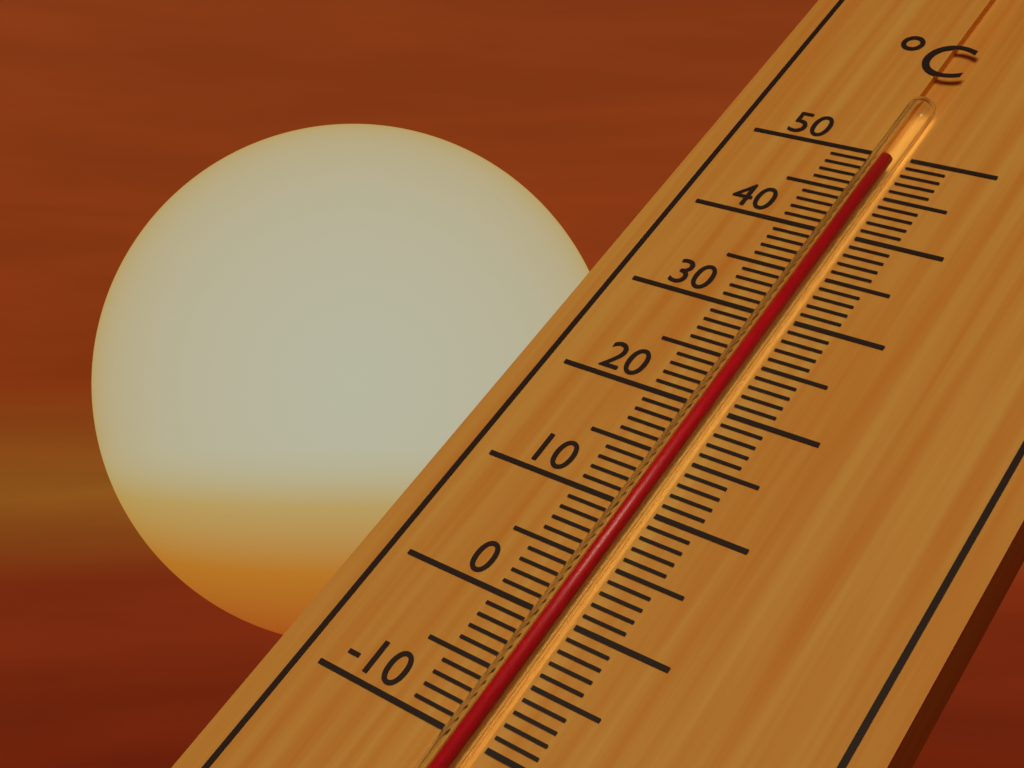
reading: 49 °C
